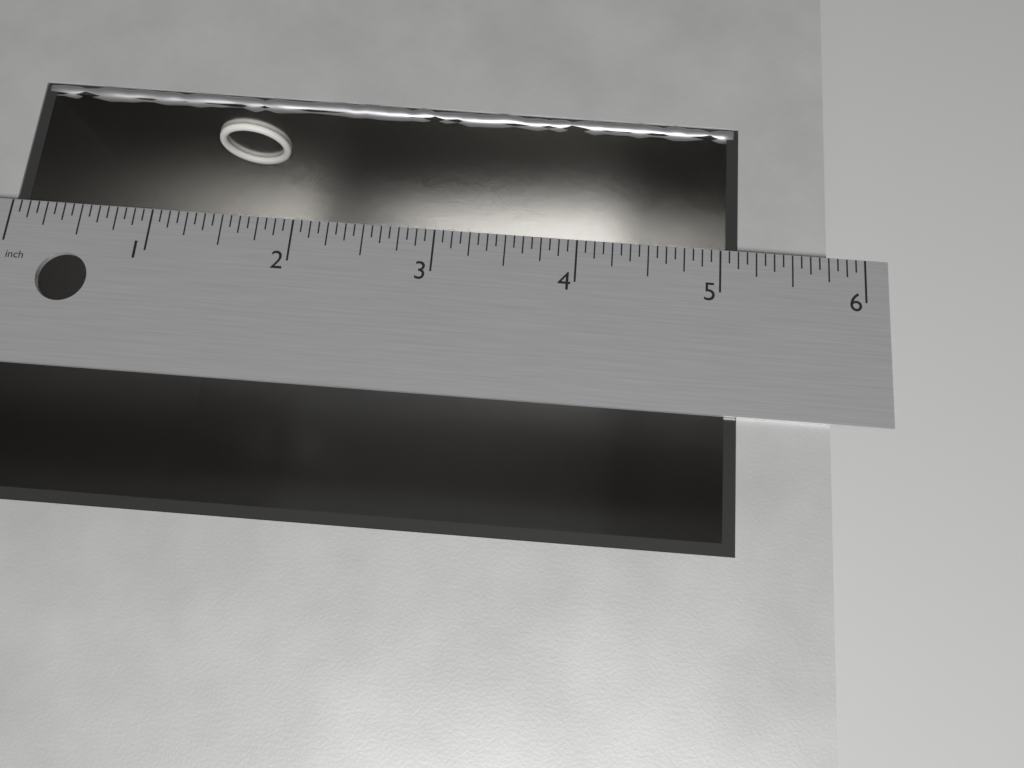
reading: 5.1250 in
